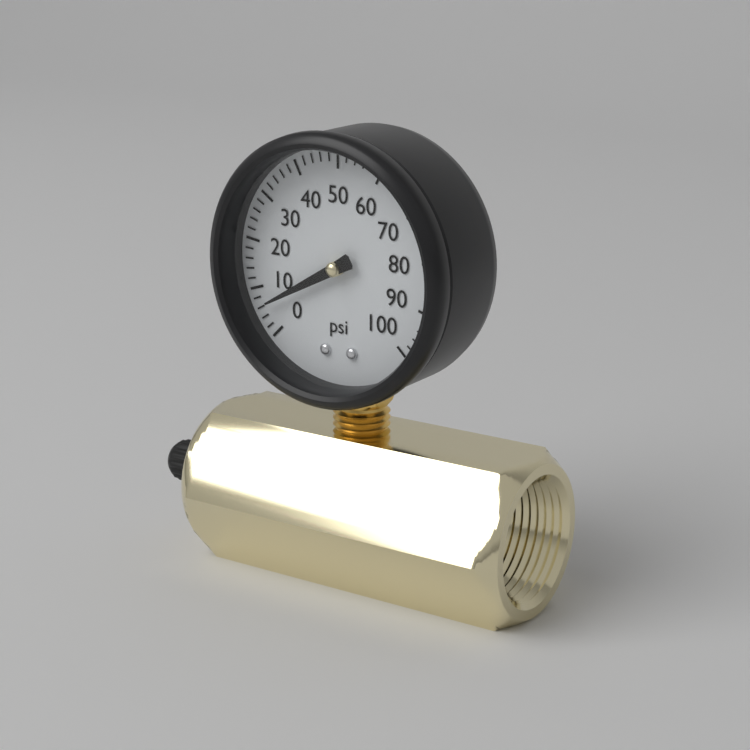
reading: 6 psi
